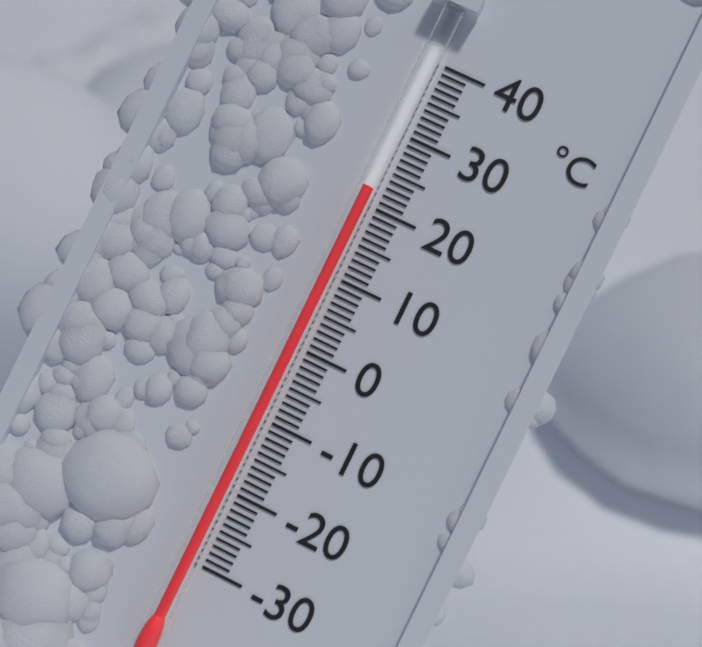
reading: 22 °C
